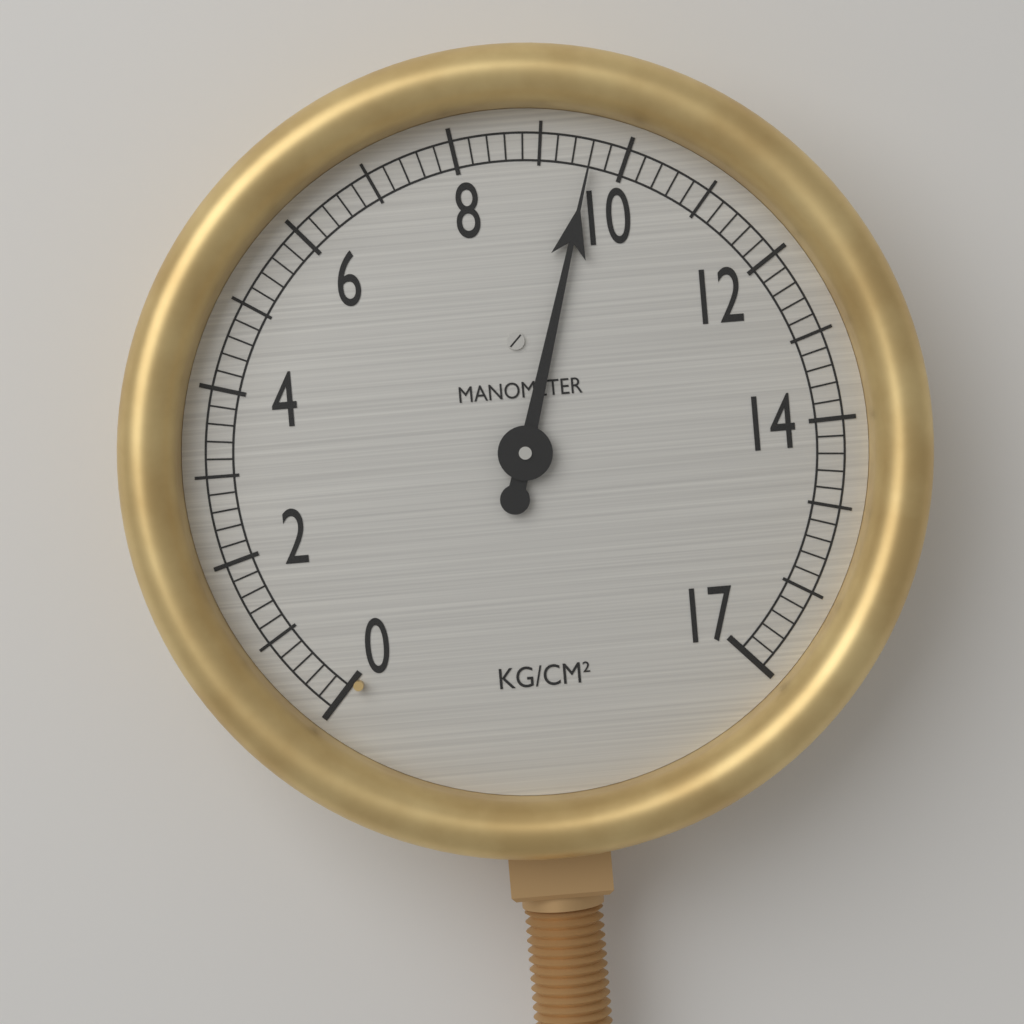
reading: 9.6 kg/cm²
